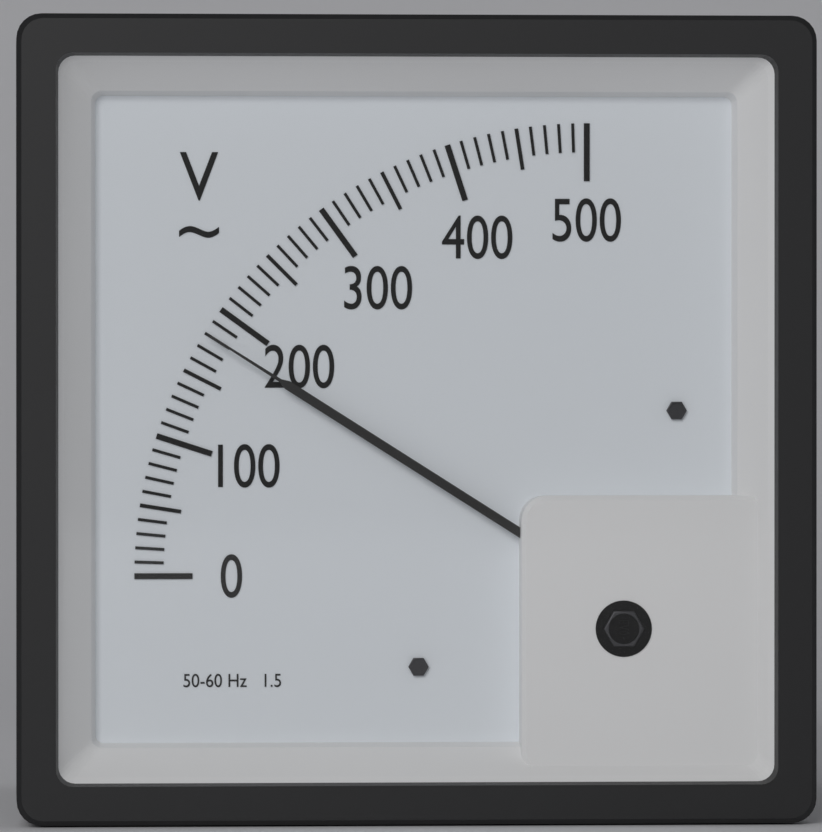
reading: 180 V
